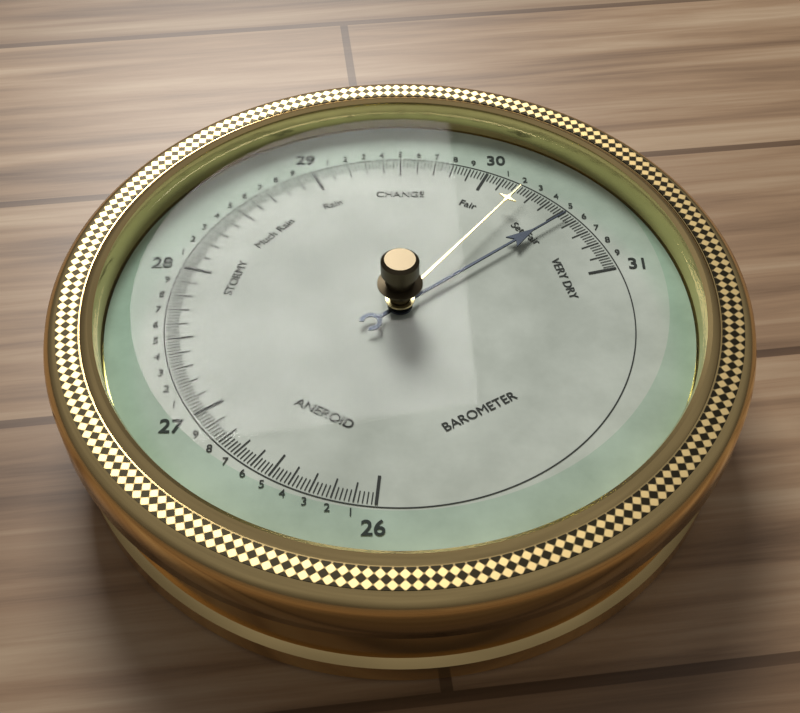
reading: 30.54 (no unit)
